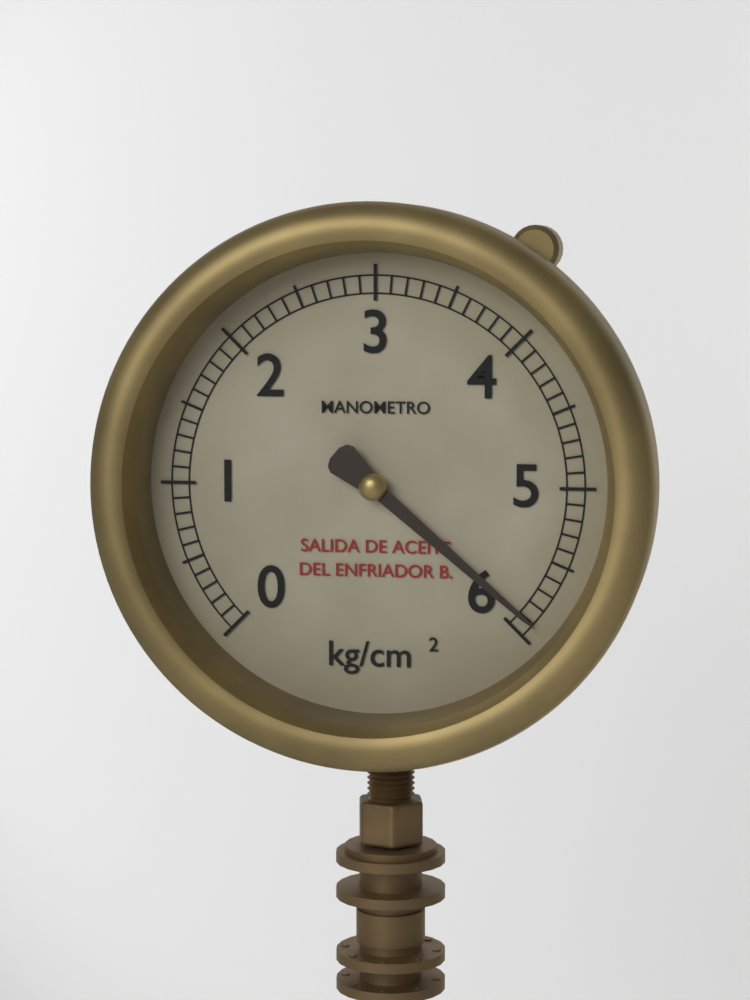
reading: 5.9 kg/cm²
